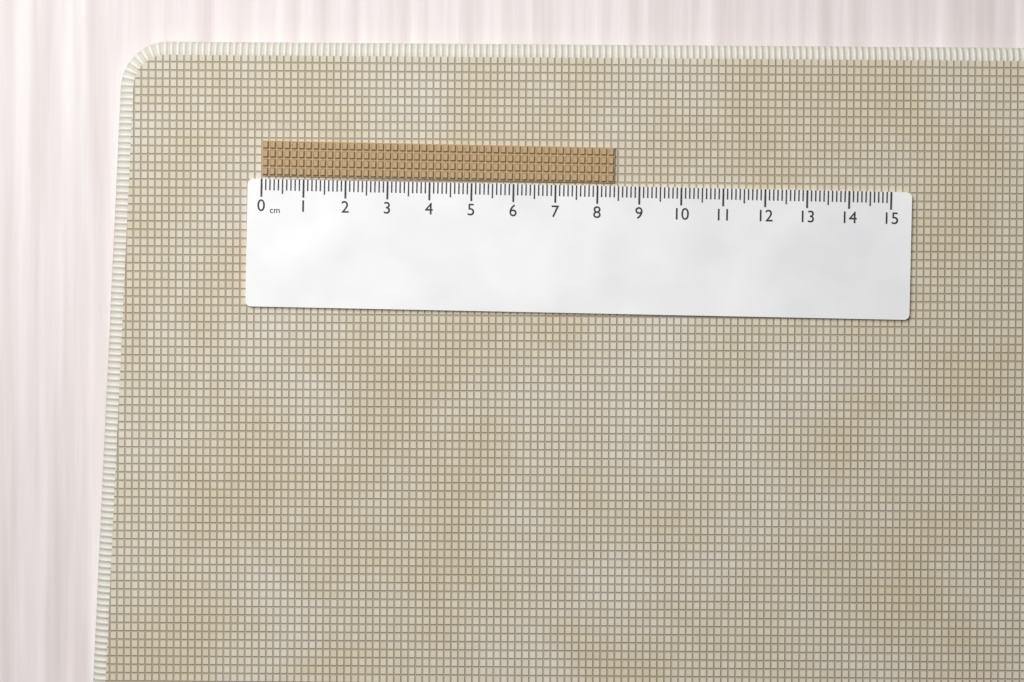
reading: 8.4 cm
